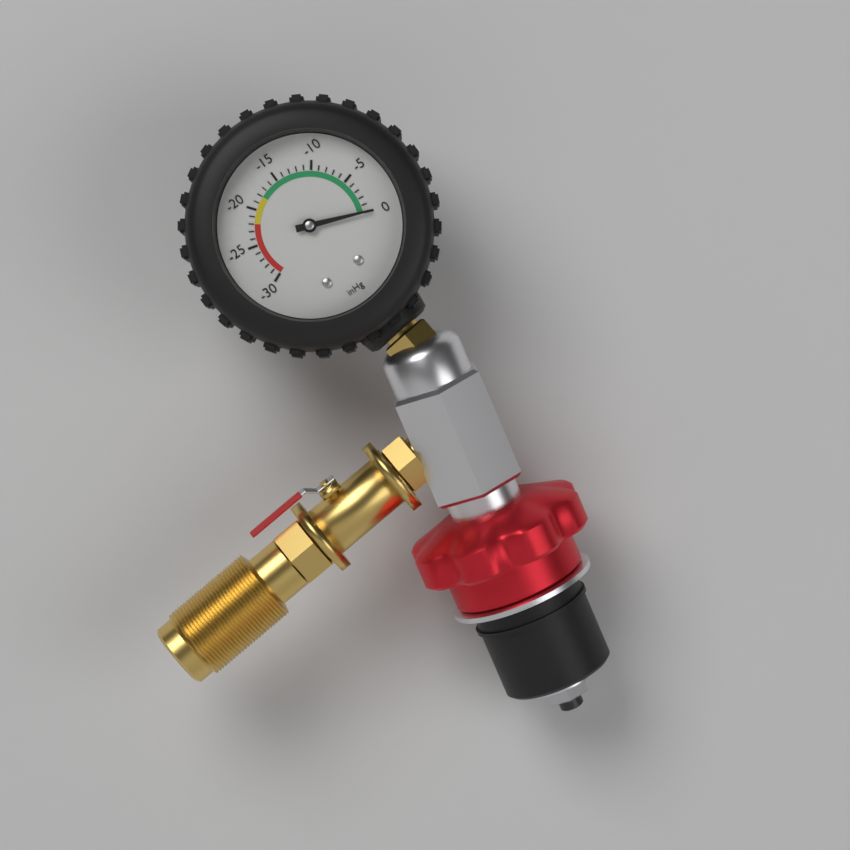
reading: 0 inHg
